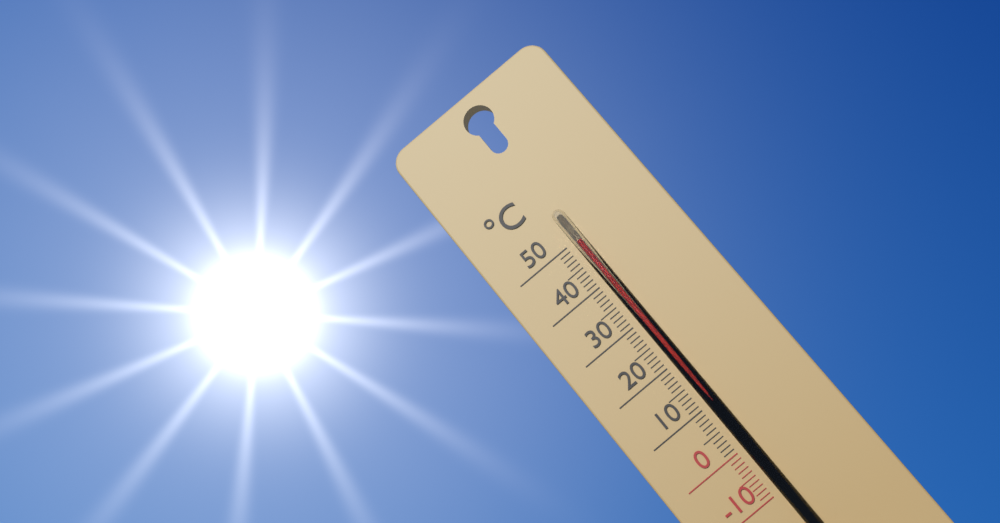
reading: 49 °C
